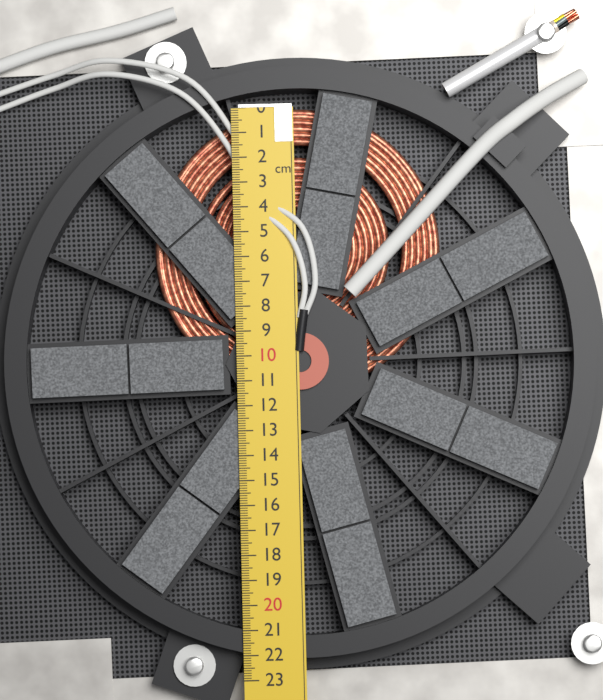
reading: 11.5 cm
